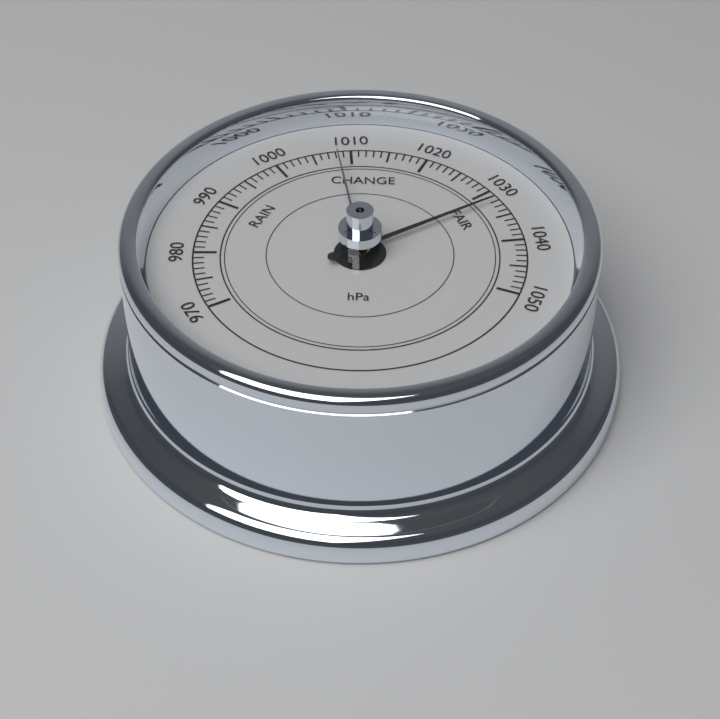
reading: 1032 hPa
